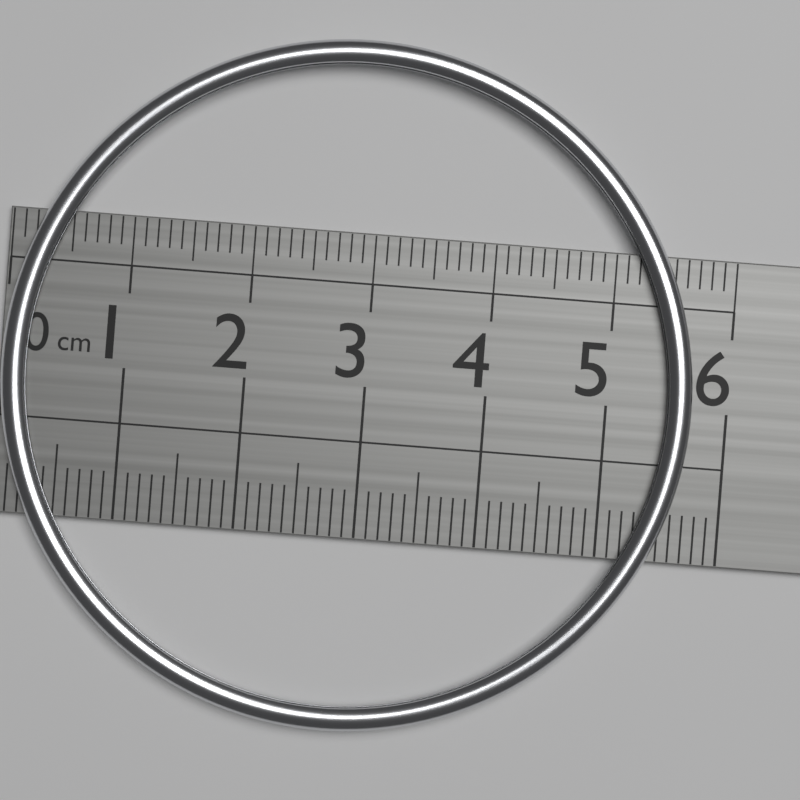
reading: 5.7 cm
